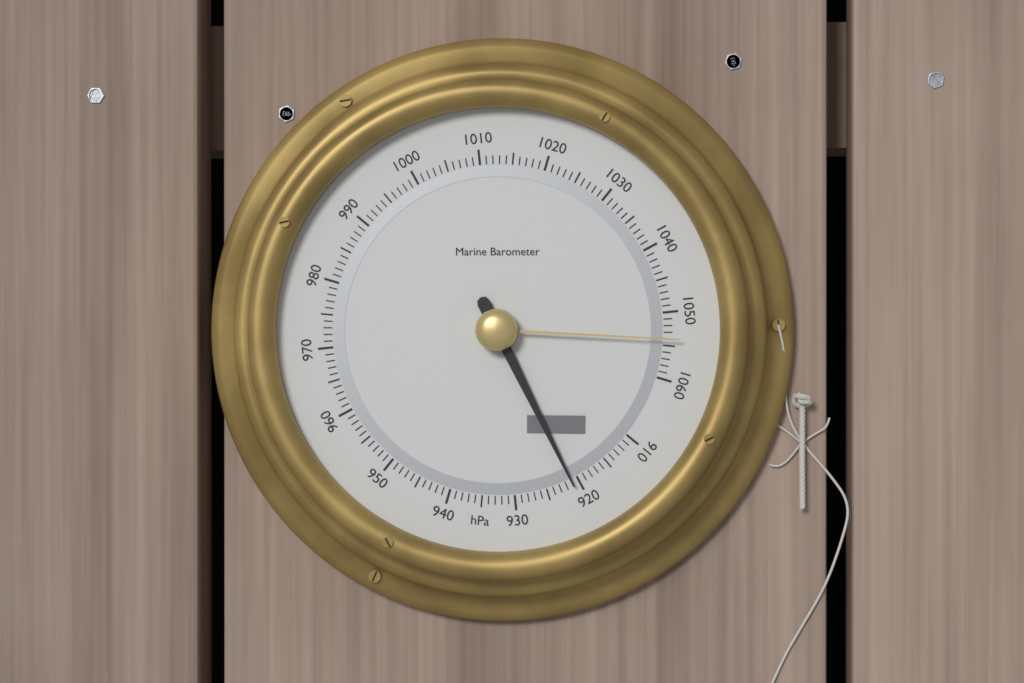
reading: 921 hPa
